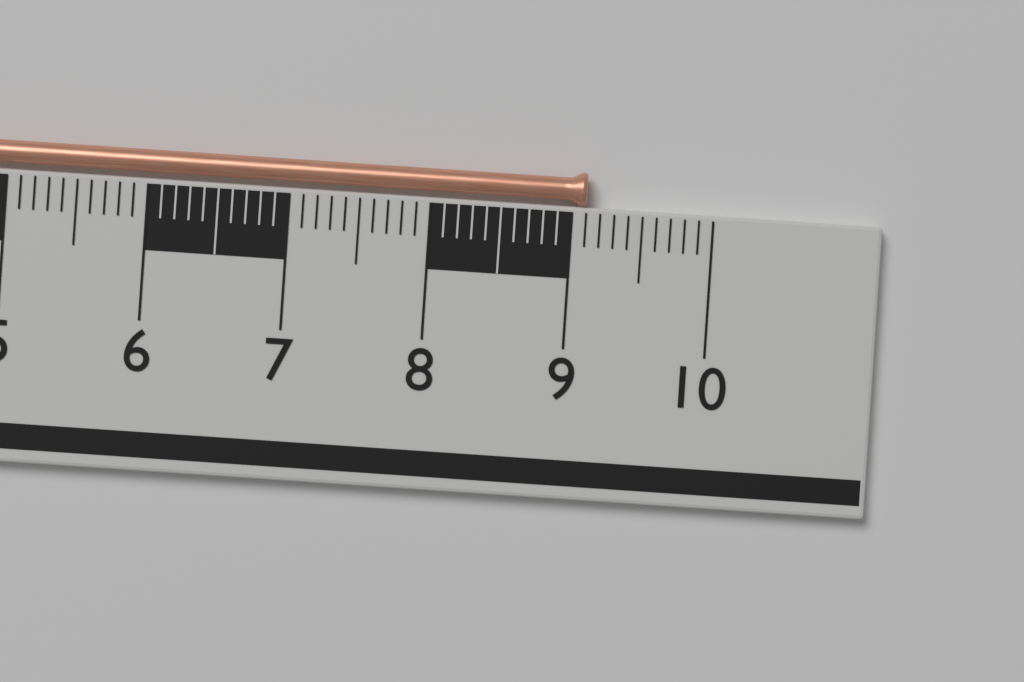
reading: 9.1 cm
